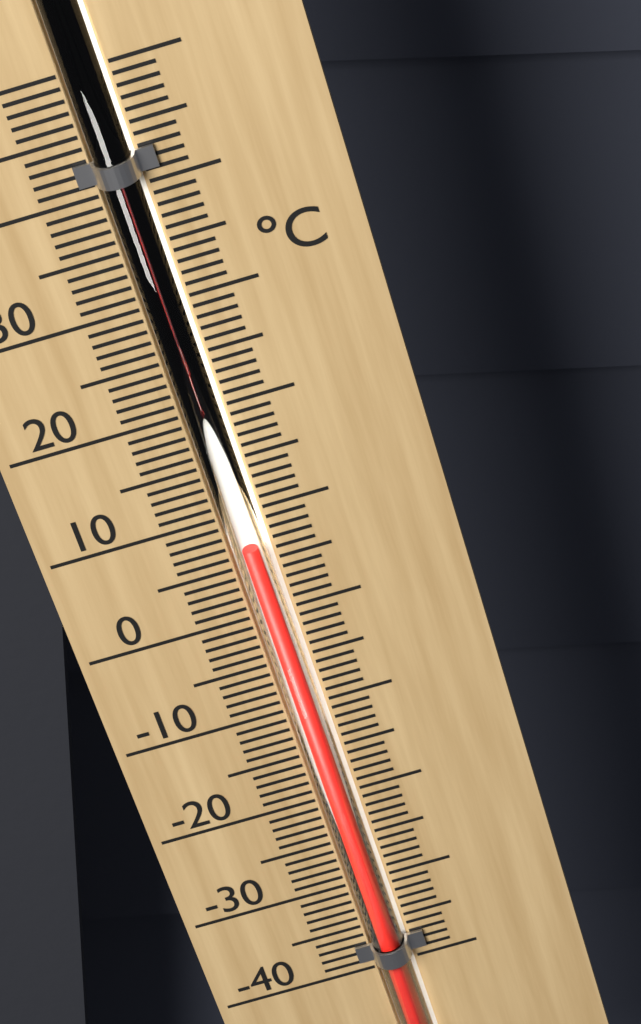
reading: 7 °C
